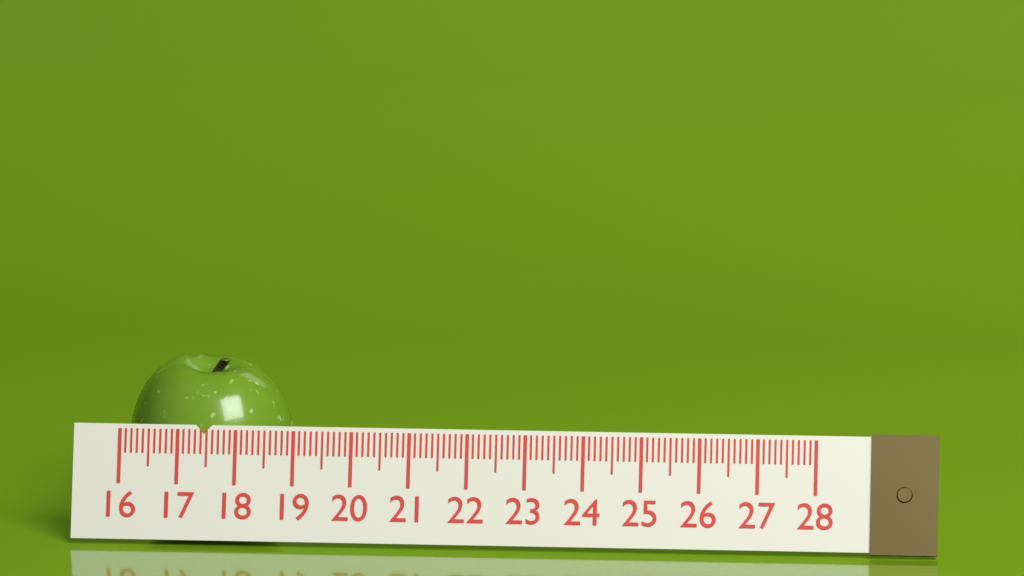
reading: 18.9 (no unit)
